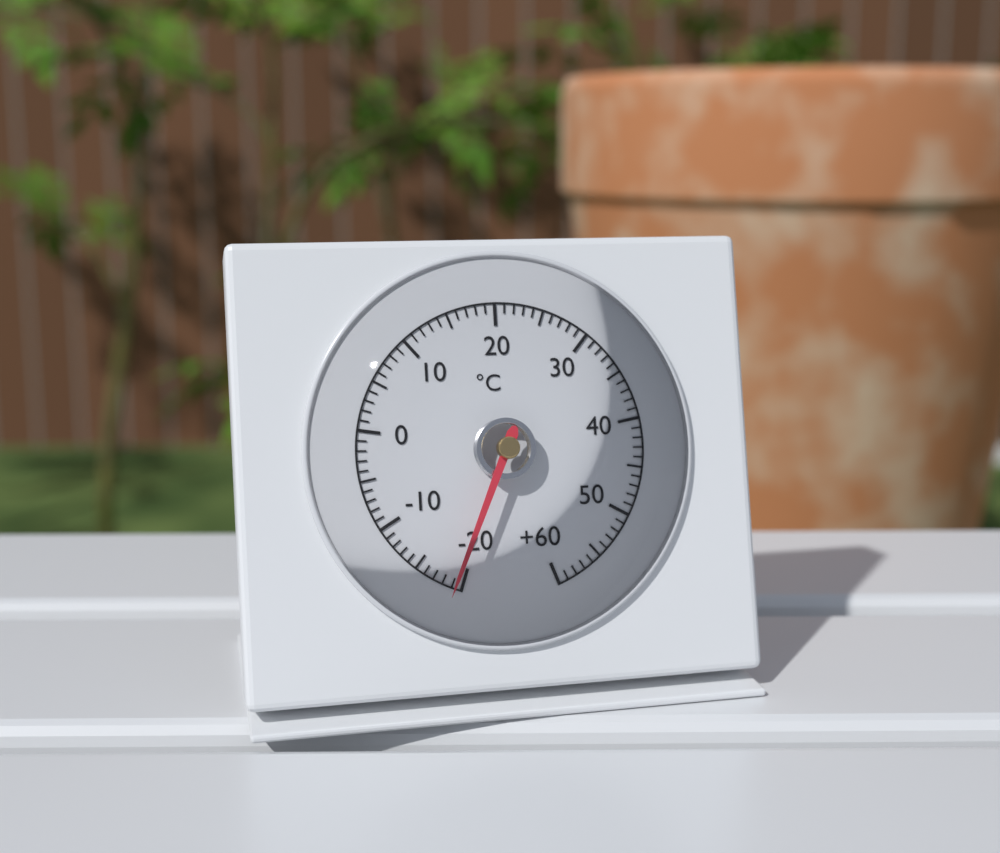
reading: -19 °C
